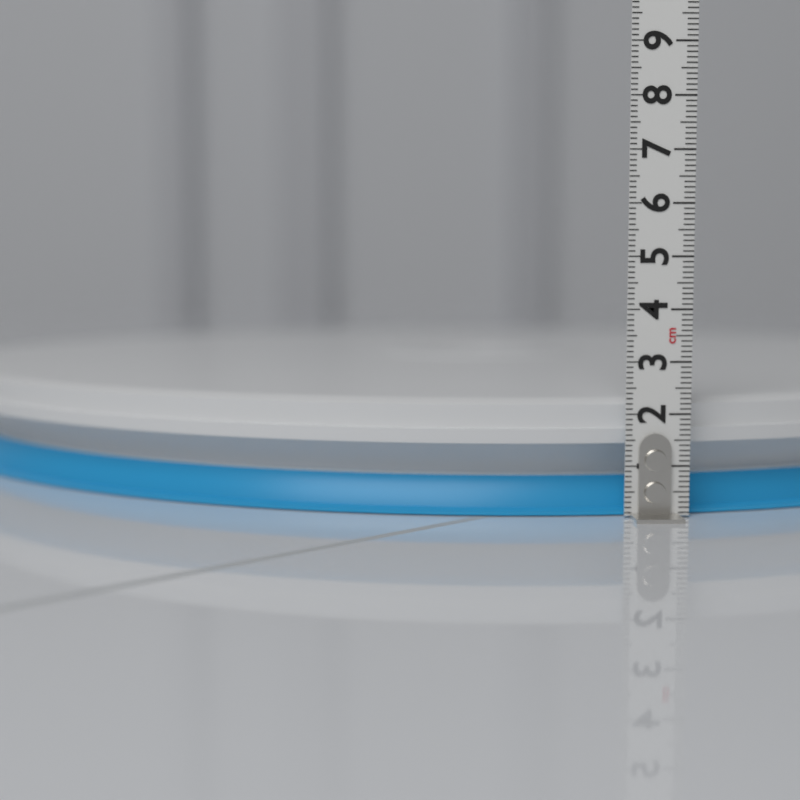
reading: 2.3 cm
